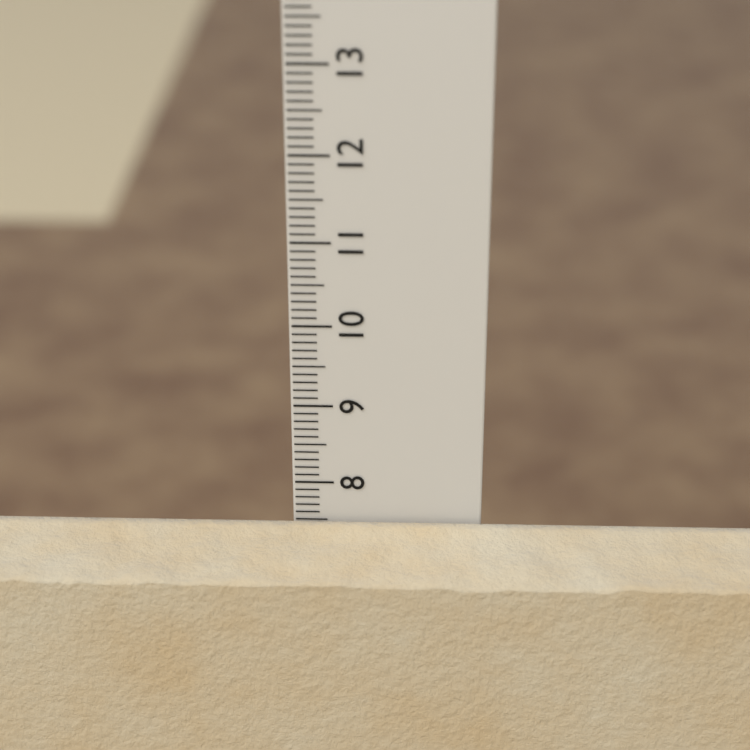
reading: 7.5 cm
